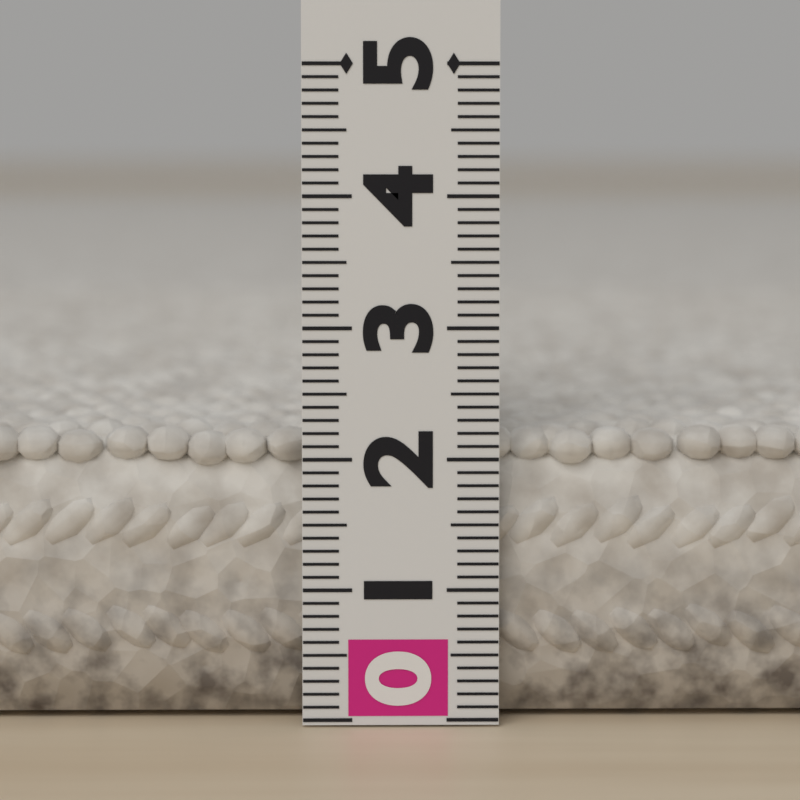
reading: 2.2 (no unit)
